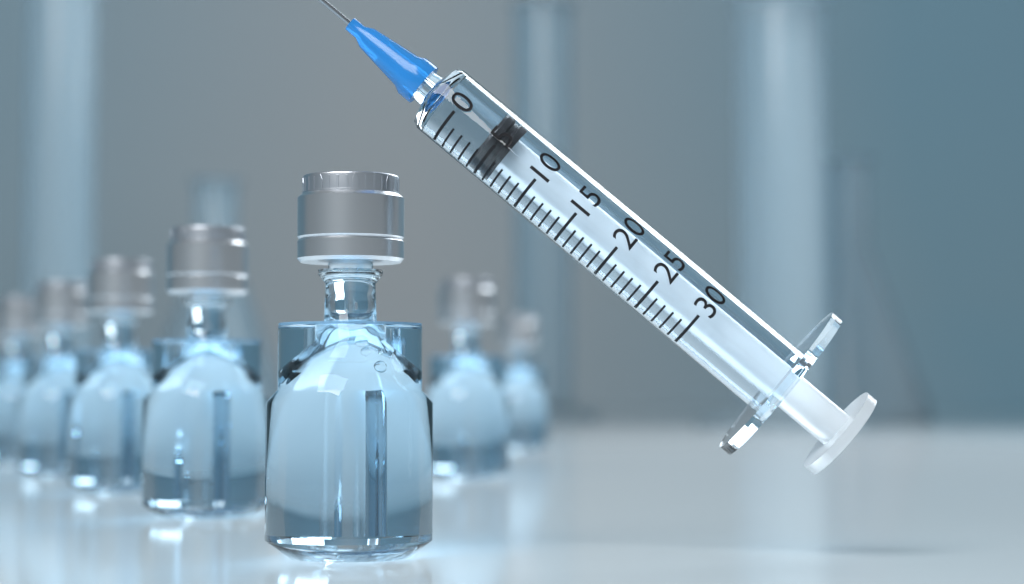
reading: 4 (no unit)
